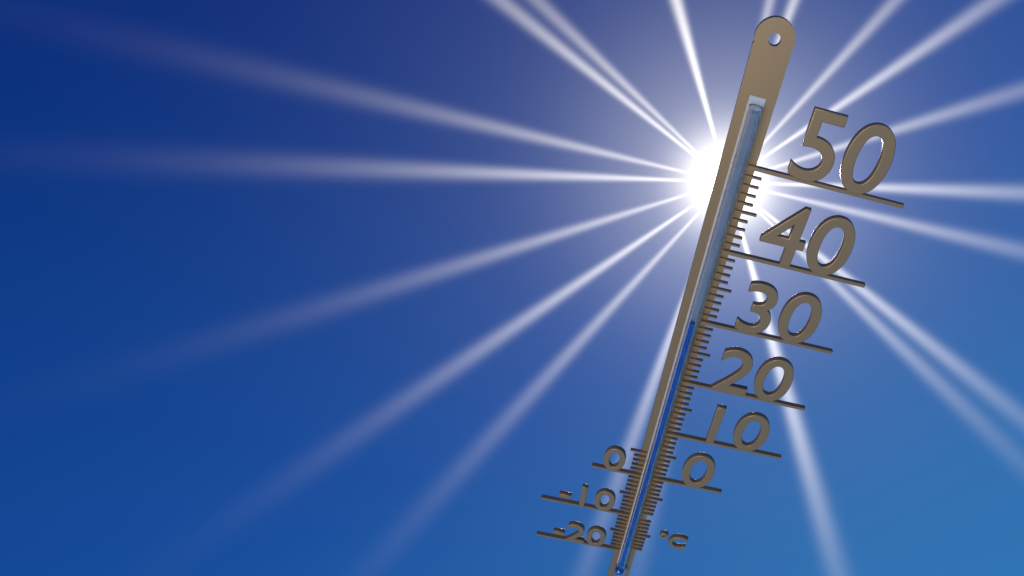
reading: 30 °C
